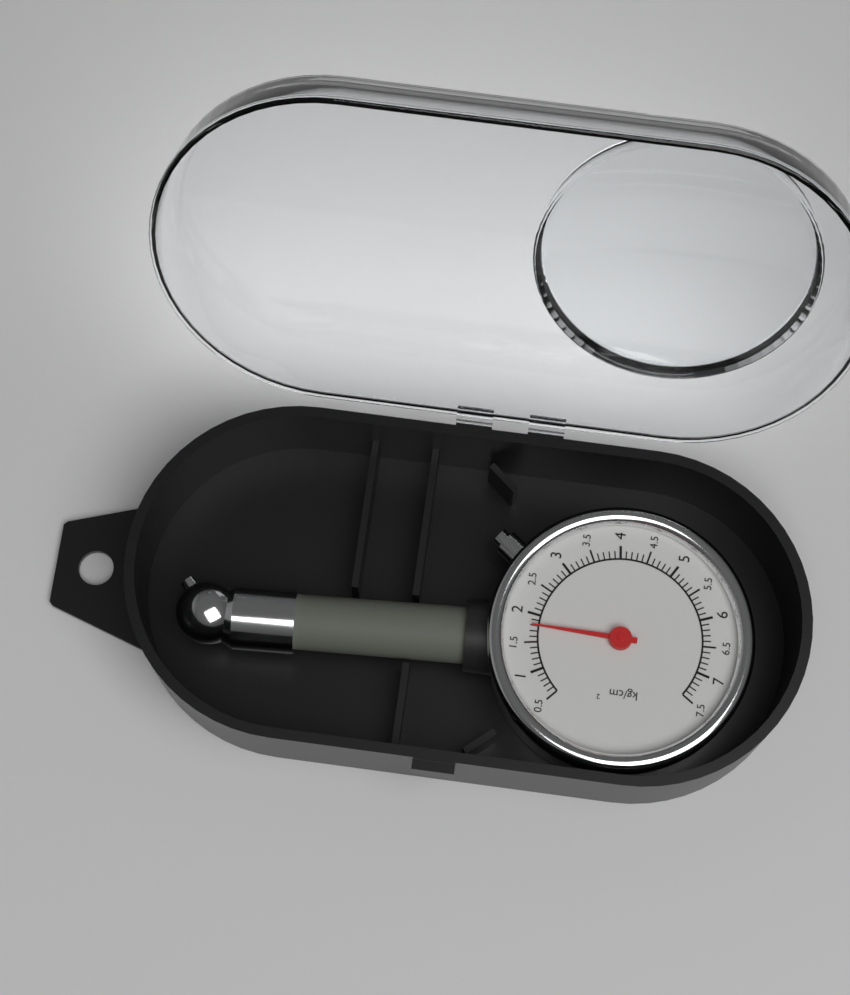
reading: 1.8 kg/cm²
